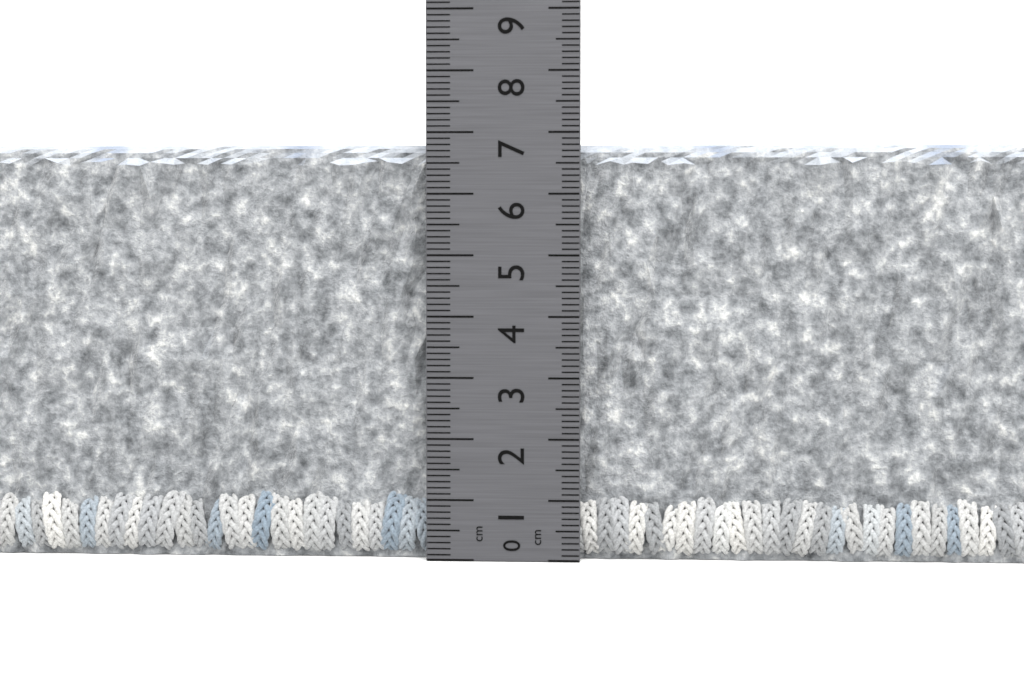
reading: 6.8 cm
